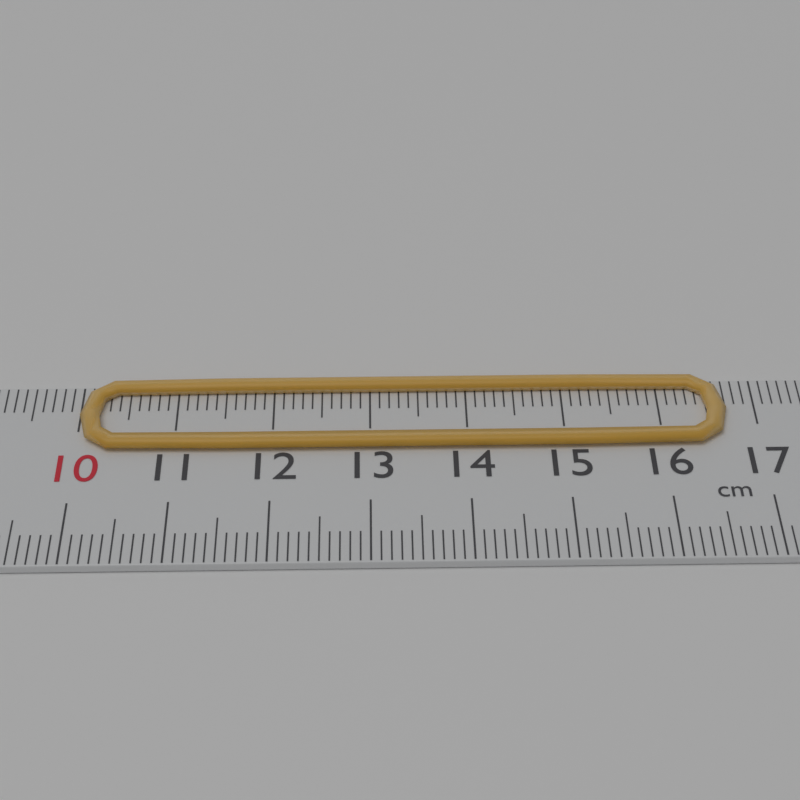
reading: 16.7 cm
